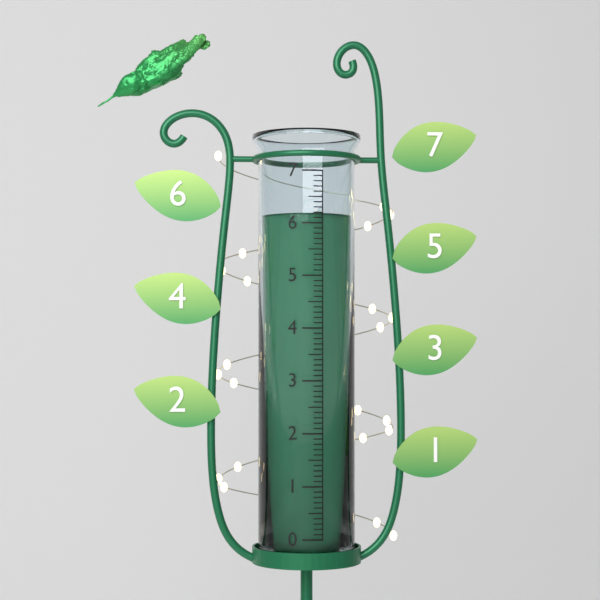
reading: 6.2 (no unit)
